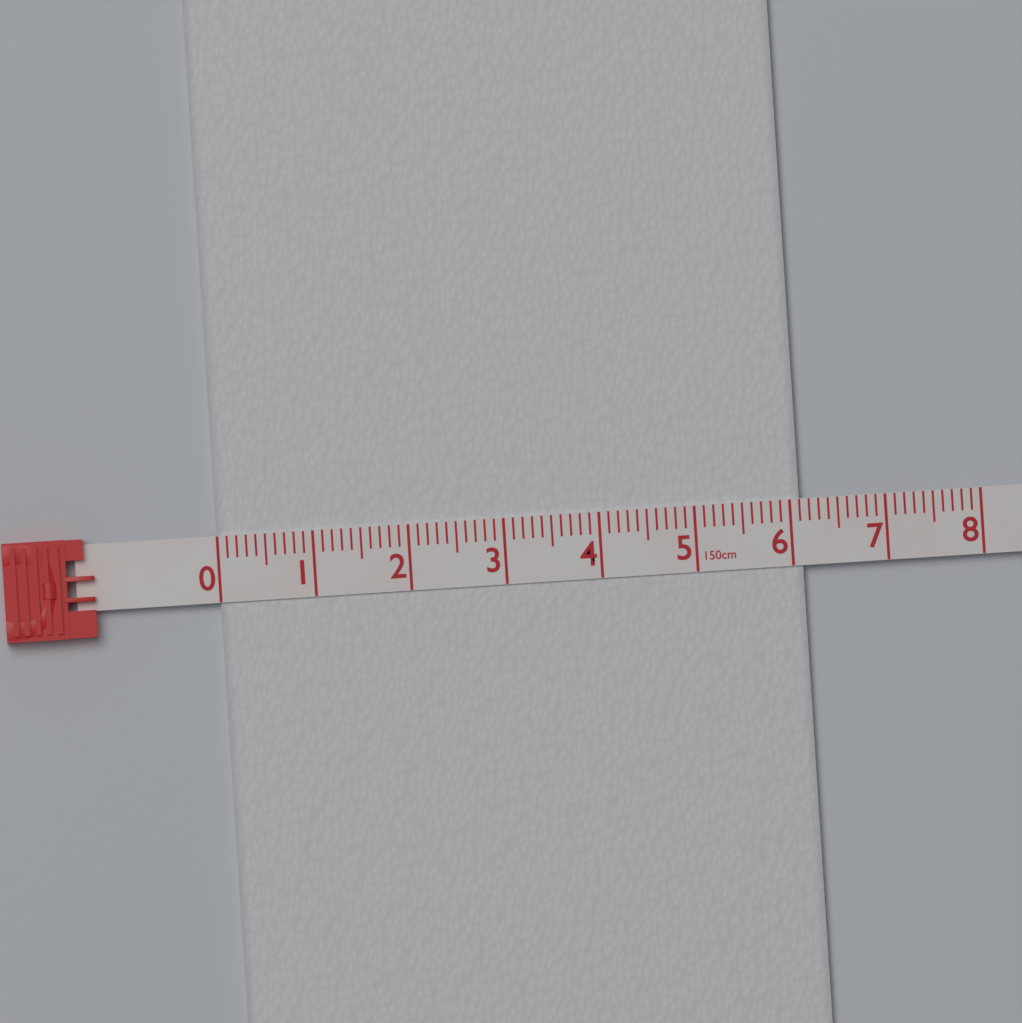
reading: 6.1 cm
